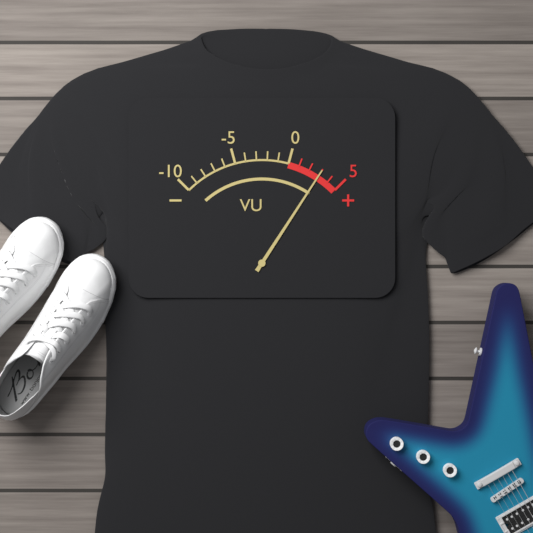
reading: 3 VU
